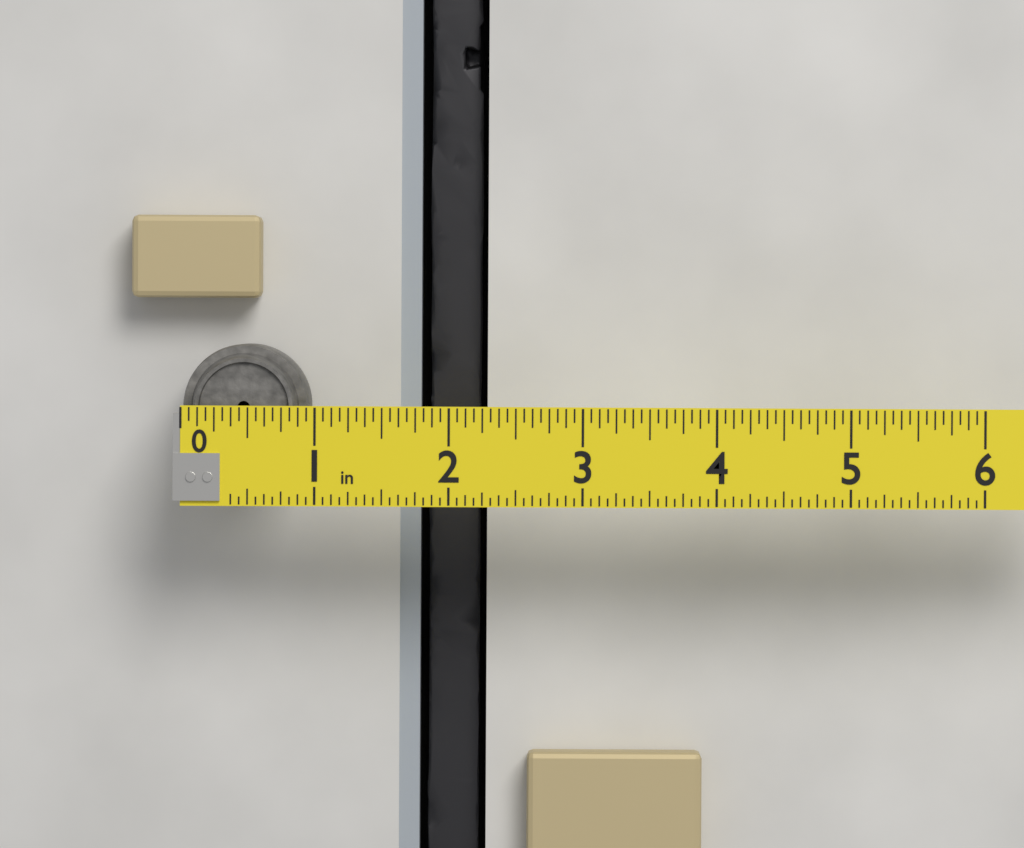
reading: 0.9375 in
